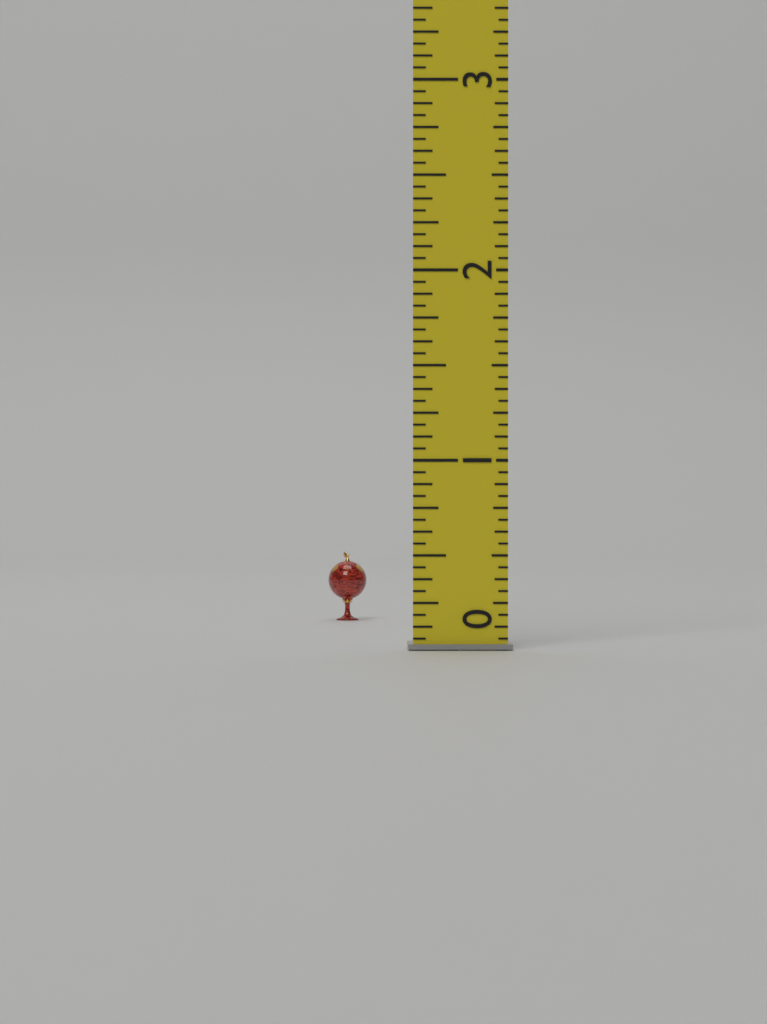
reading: 0.4375 (no unit)
